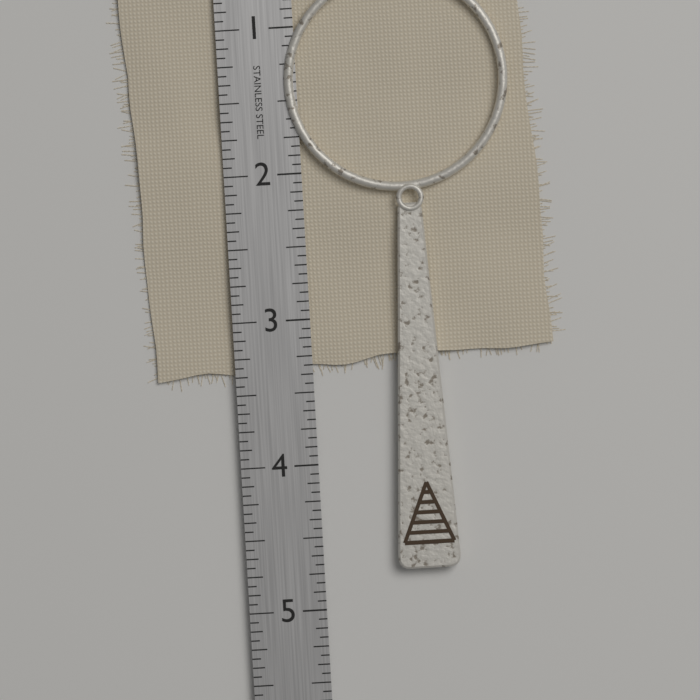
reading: 4.7500 in
